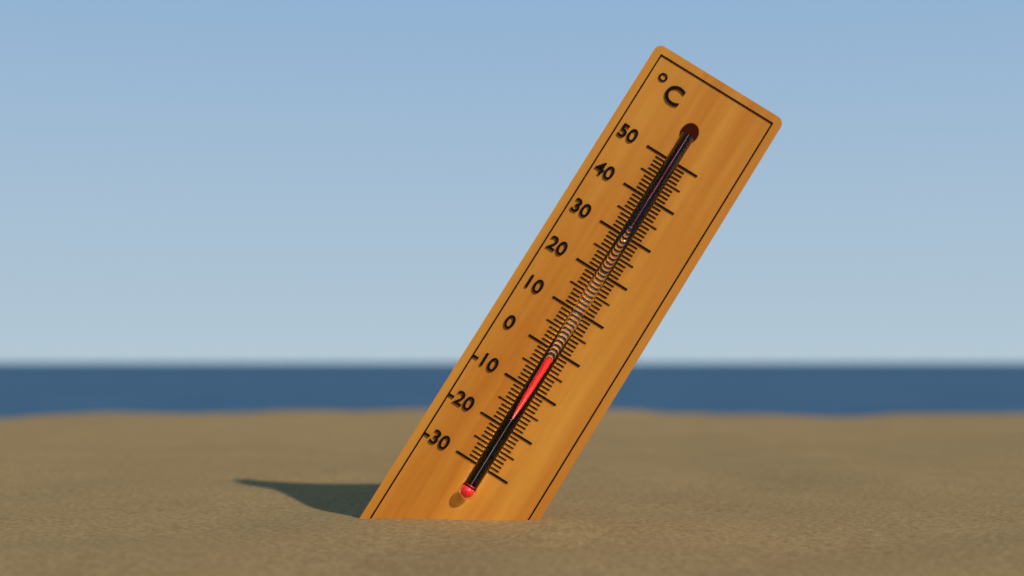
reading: -2 °C
